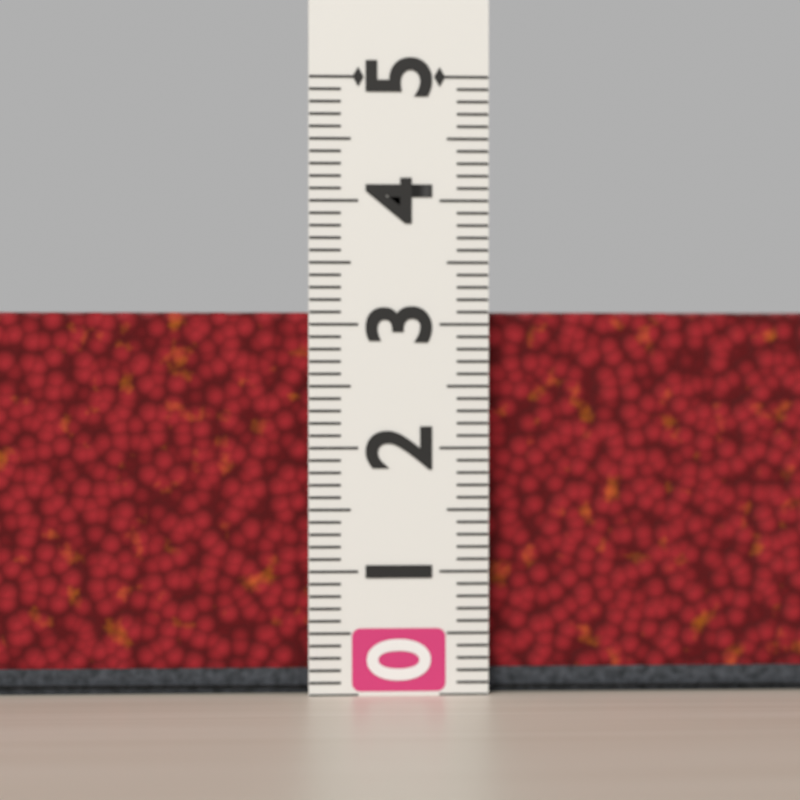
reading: 3.1 (no unit)
